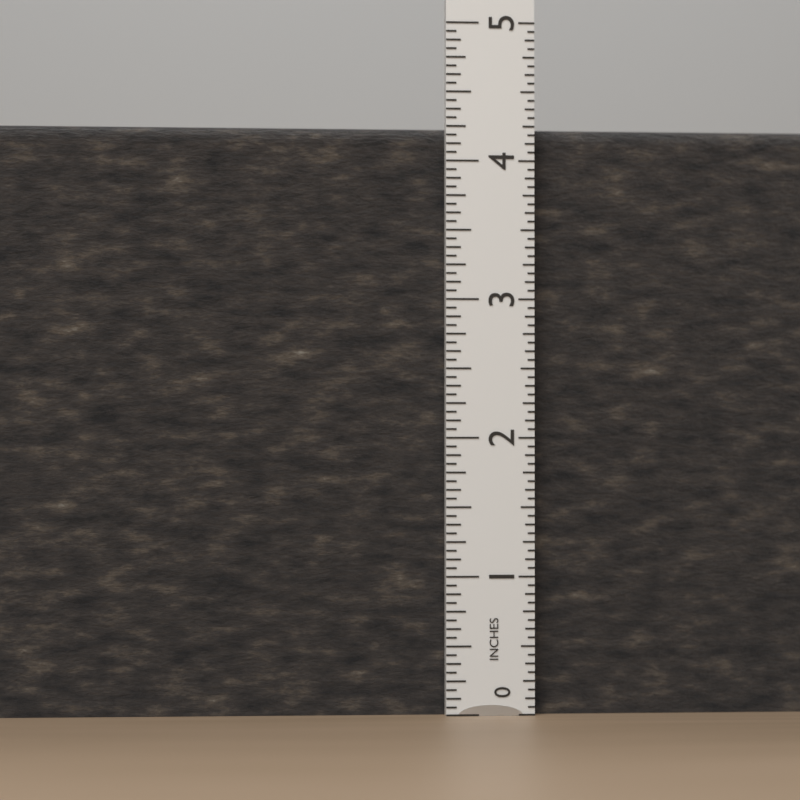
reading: 4.2500 in
